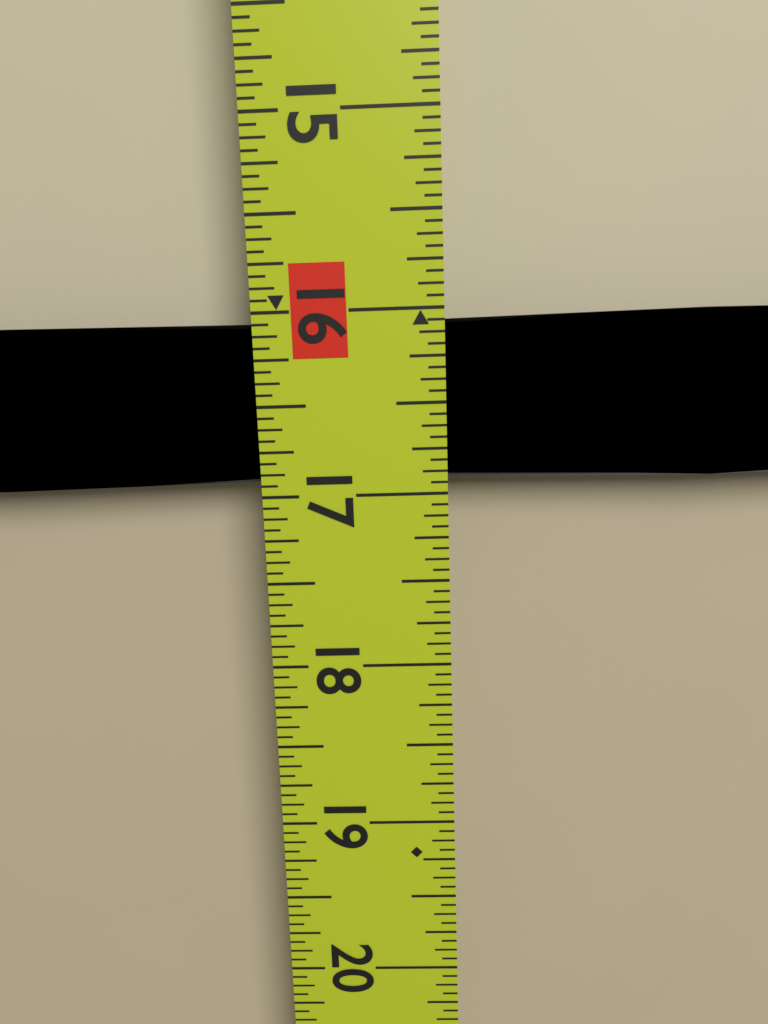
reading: 17.0000 in
